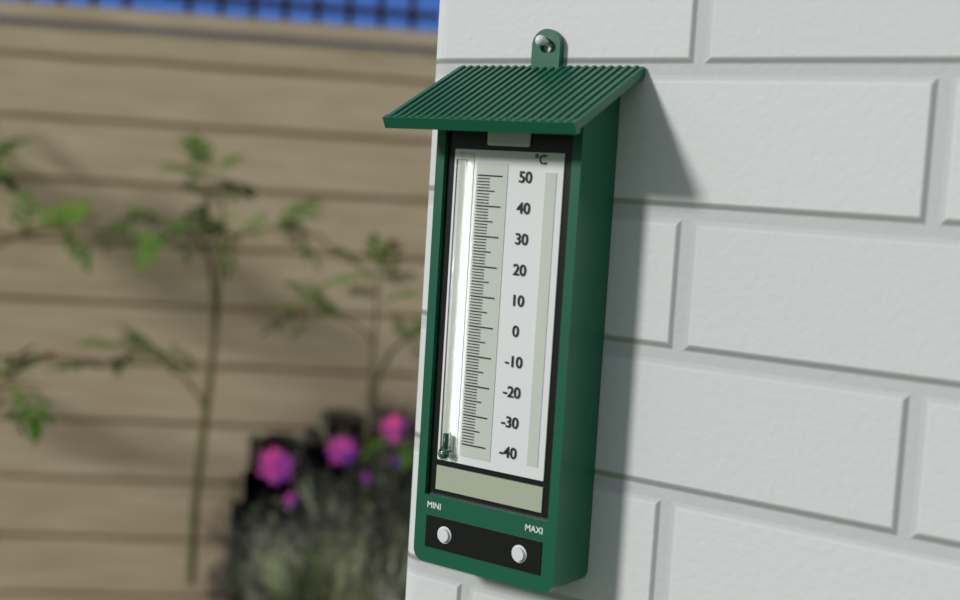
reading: -37 °C
